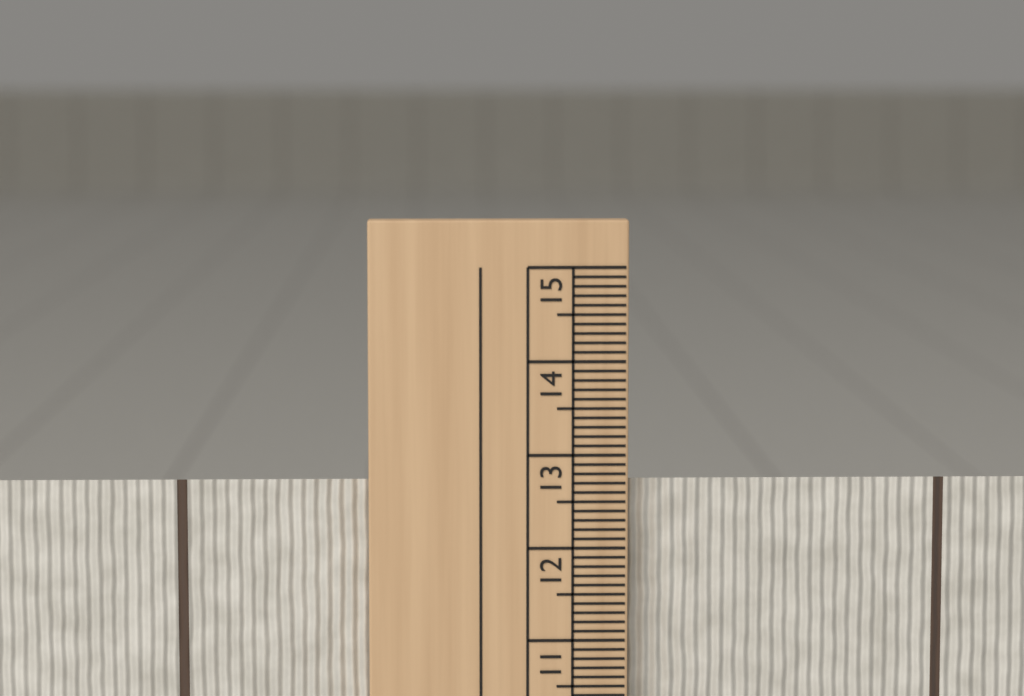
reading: 12.7 cm
